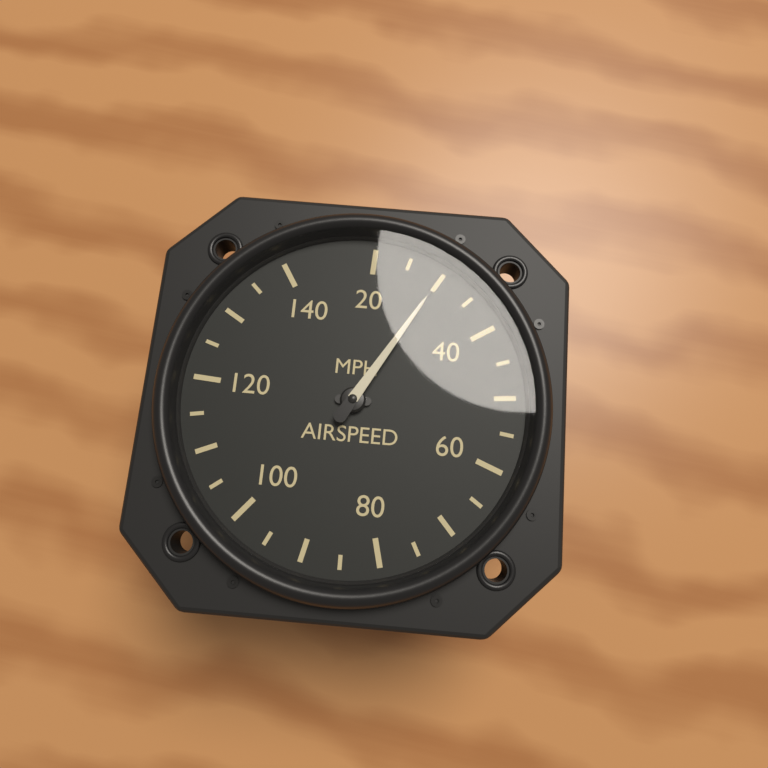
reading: 30 MPH
